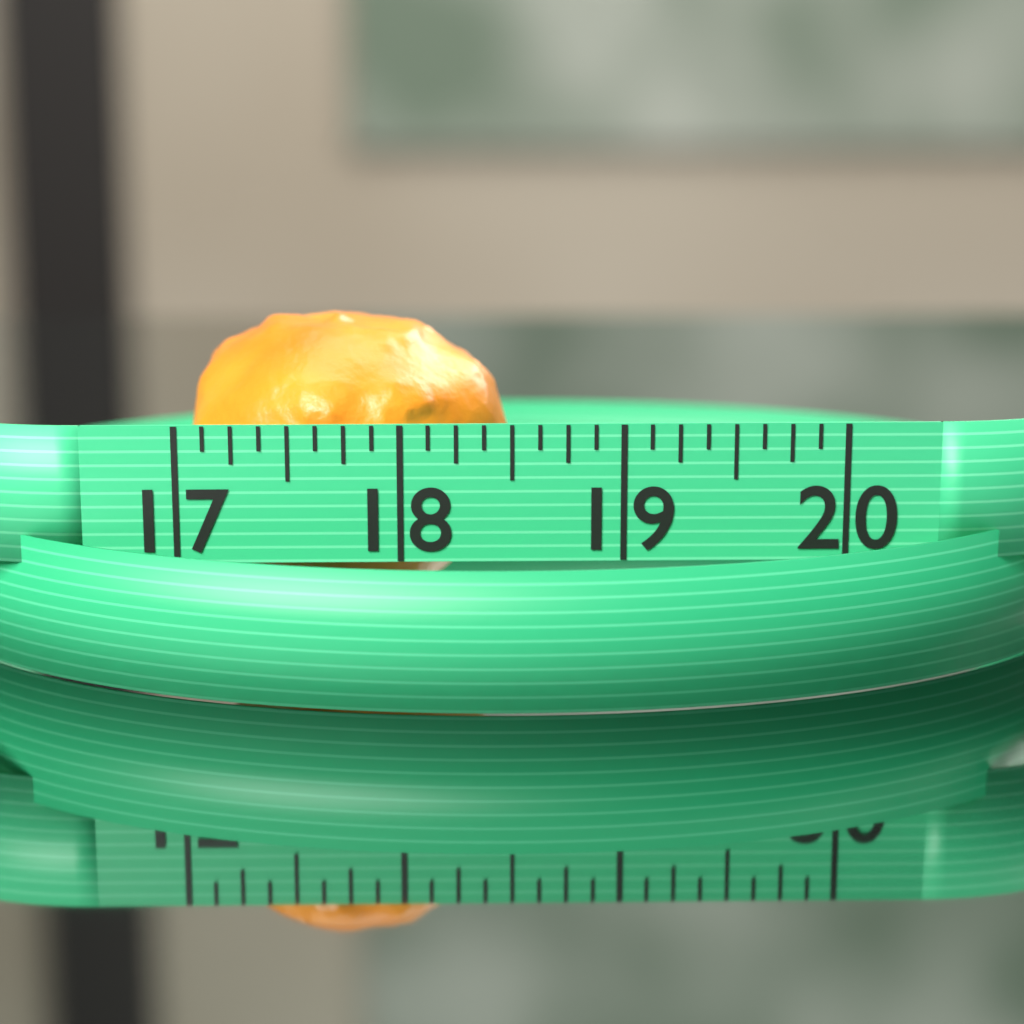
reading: 18.500 (no unit)
